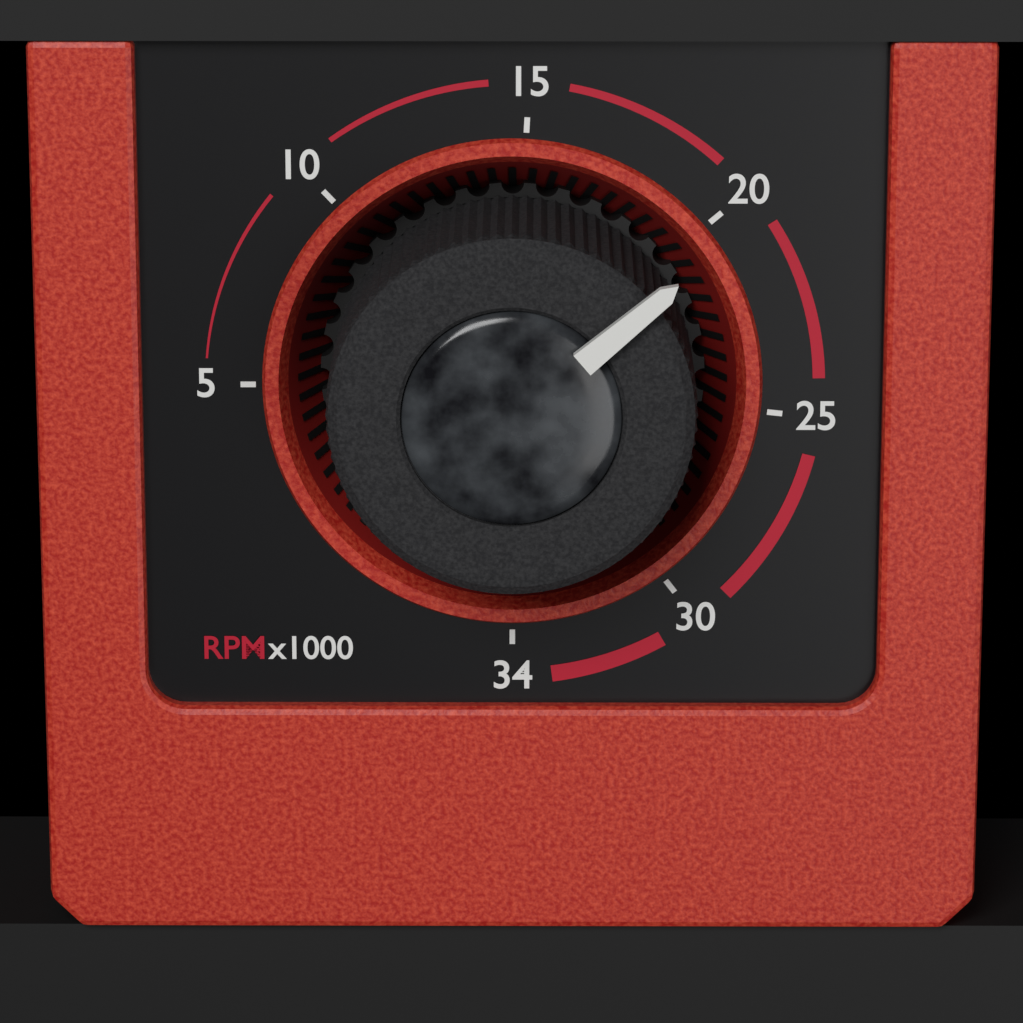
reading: 20000 RPM
